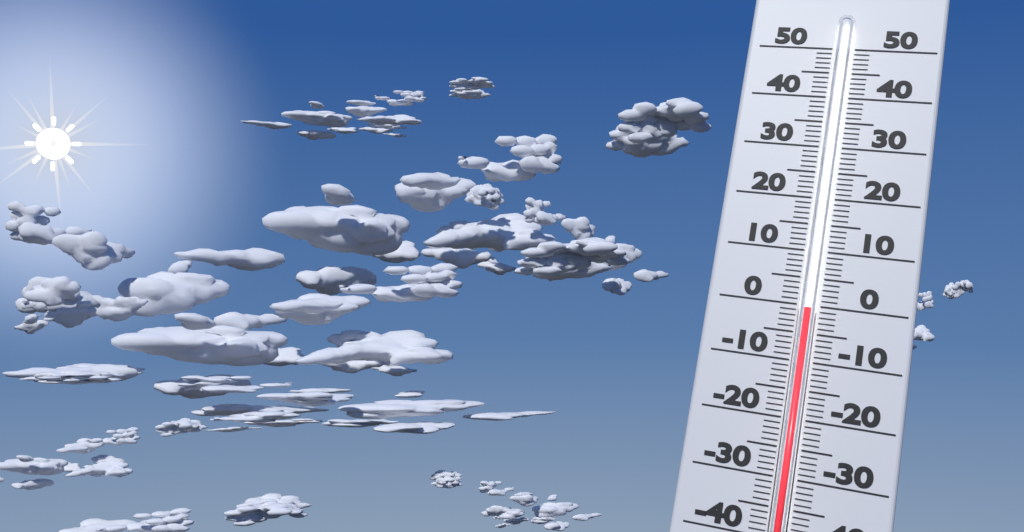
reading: -1 (no unit)
